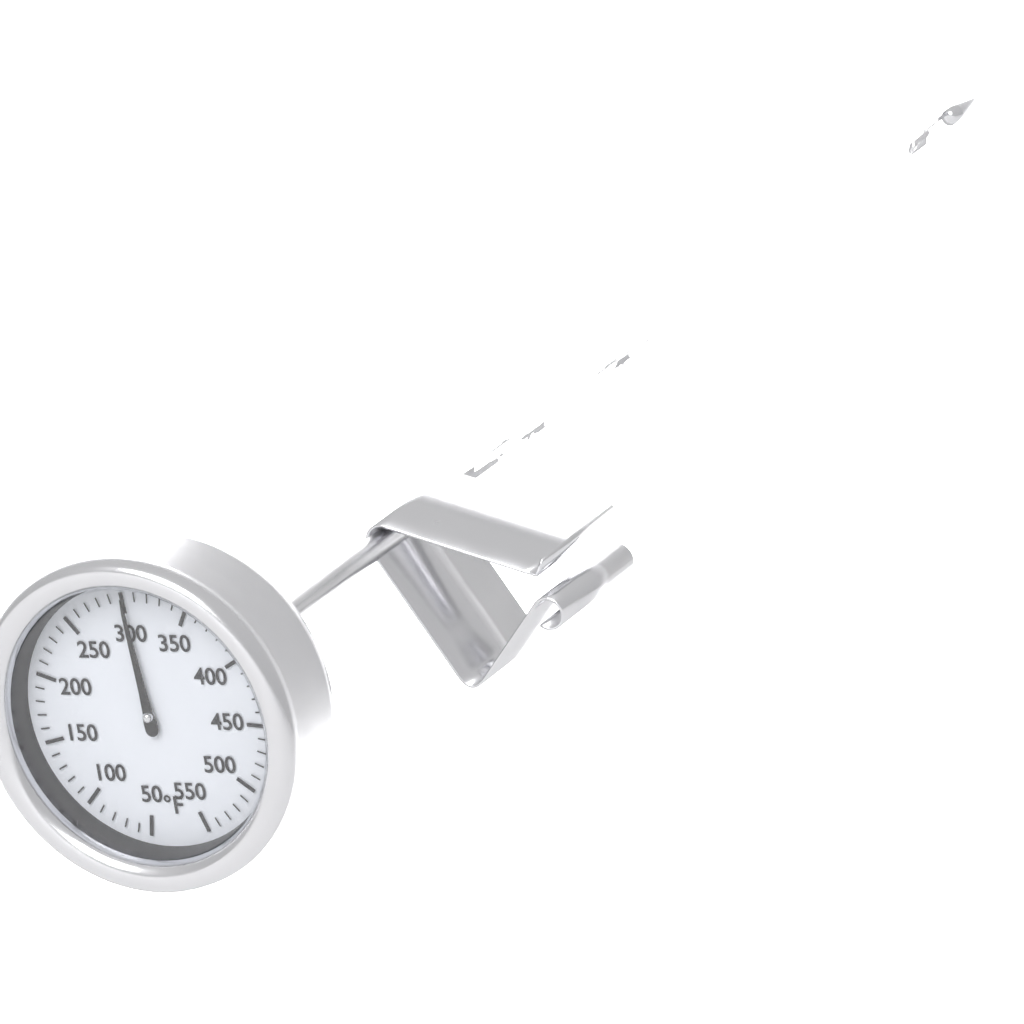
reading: 300 °F
